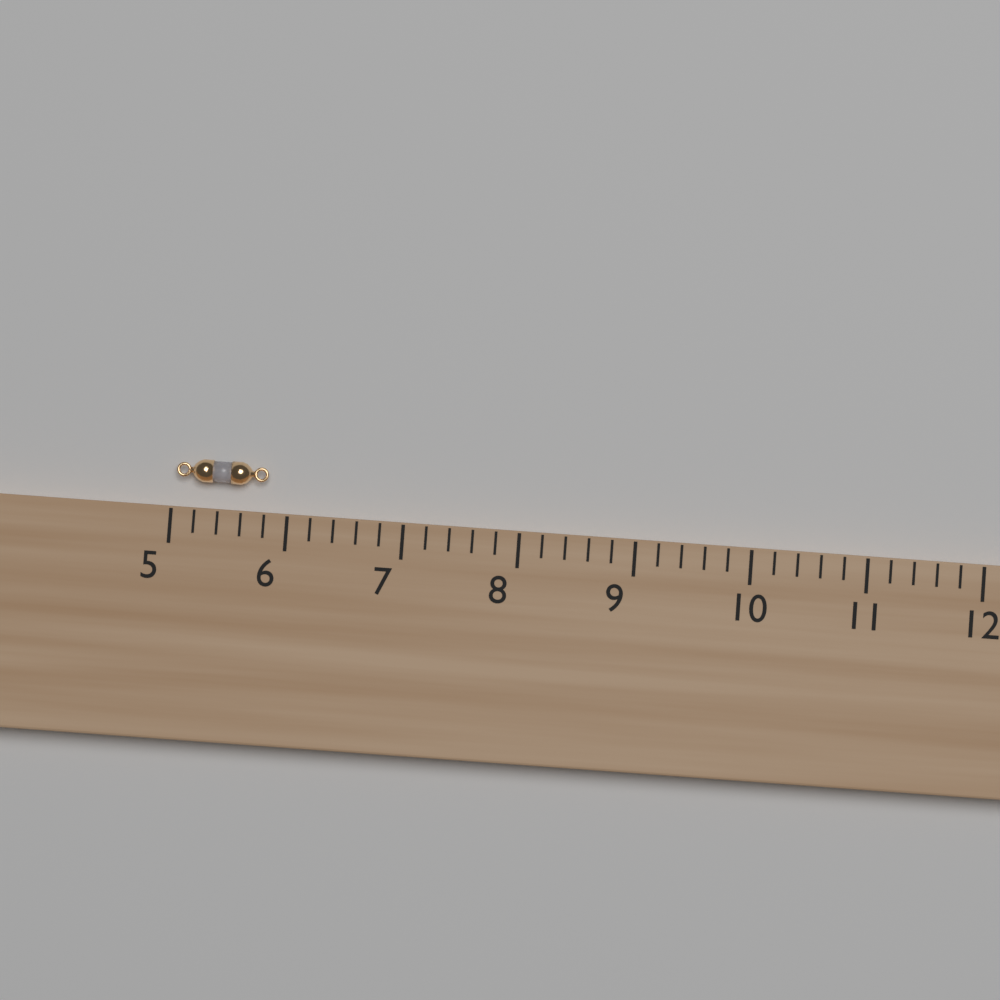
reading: 5.8 (no unit)
